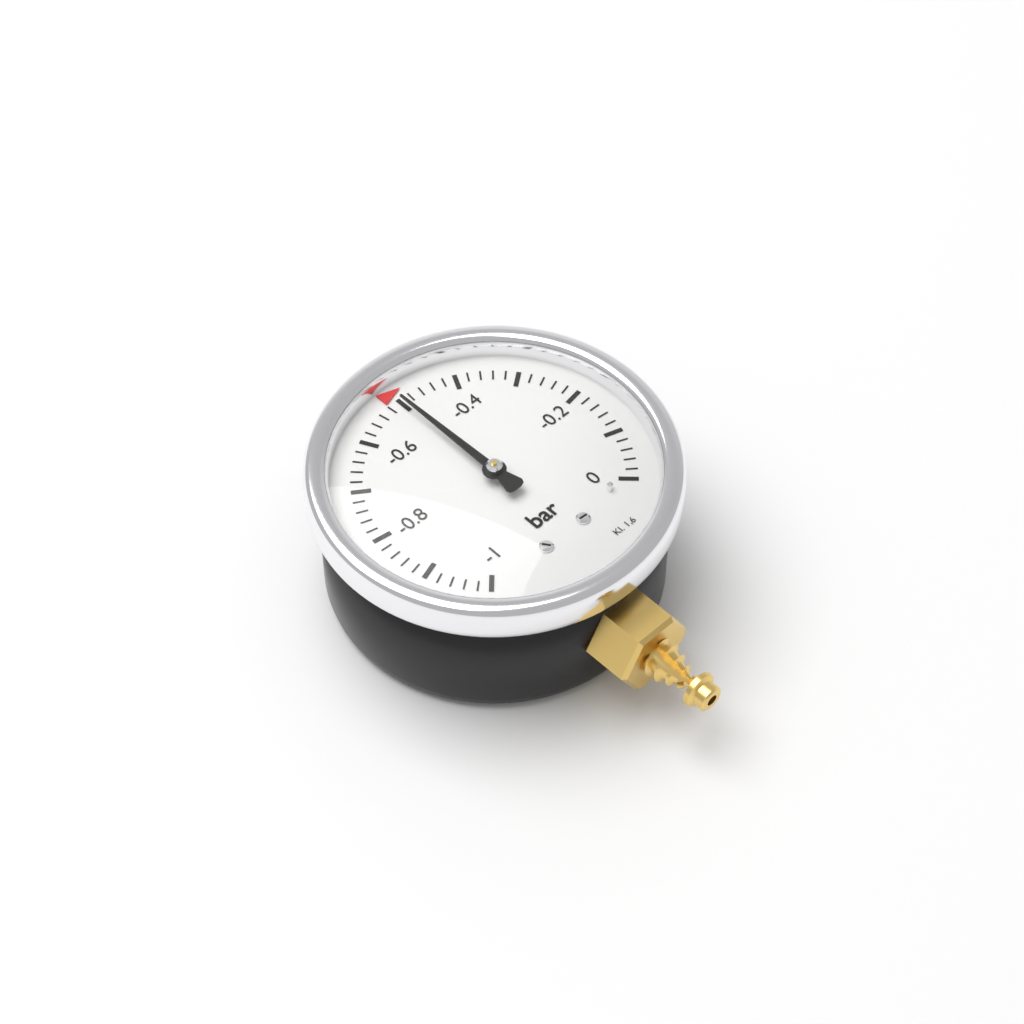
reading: -0.50 bar
